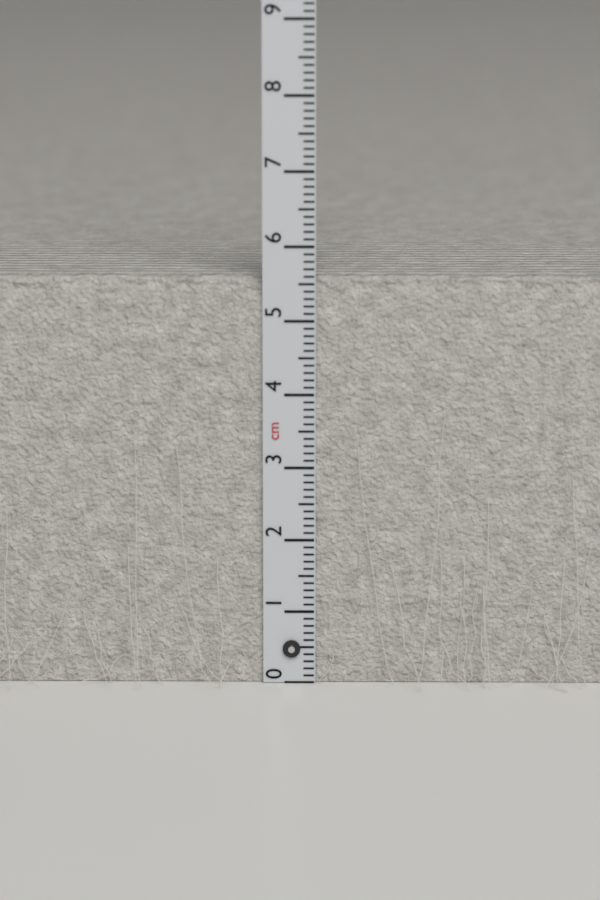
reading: 5.6 cm
